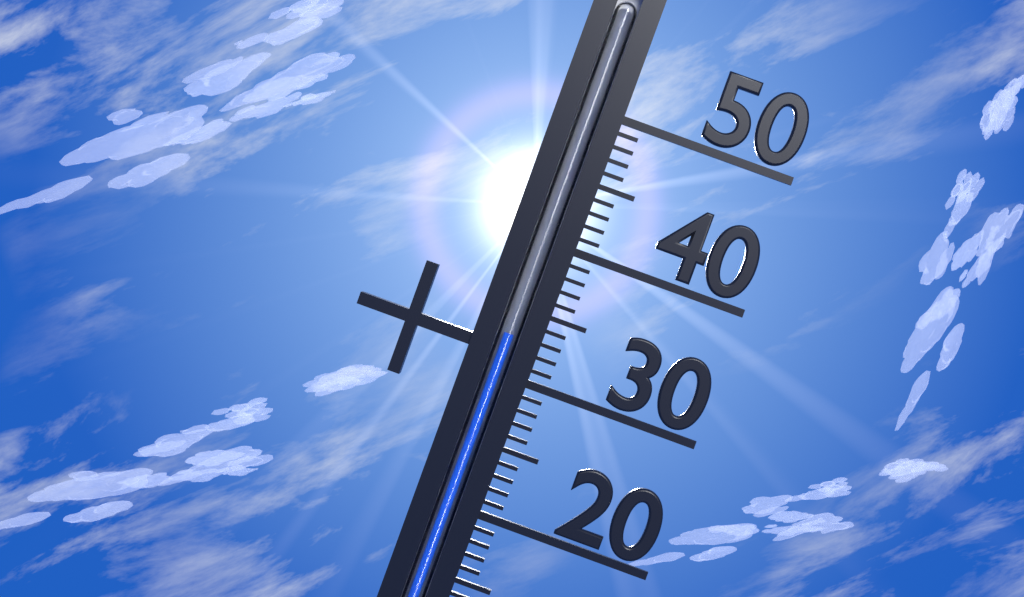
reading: 33 °C
